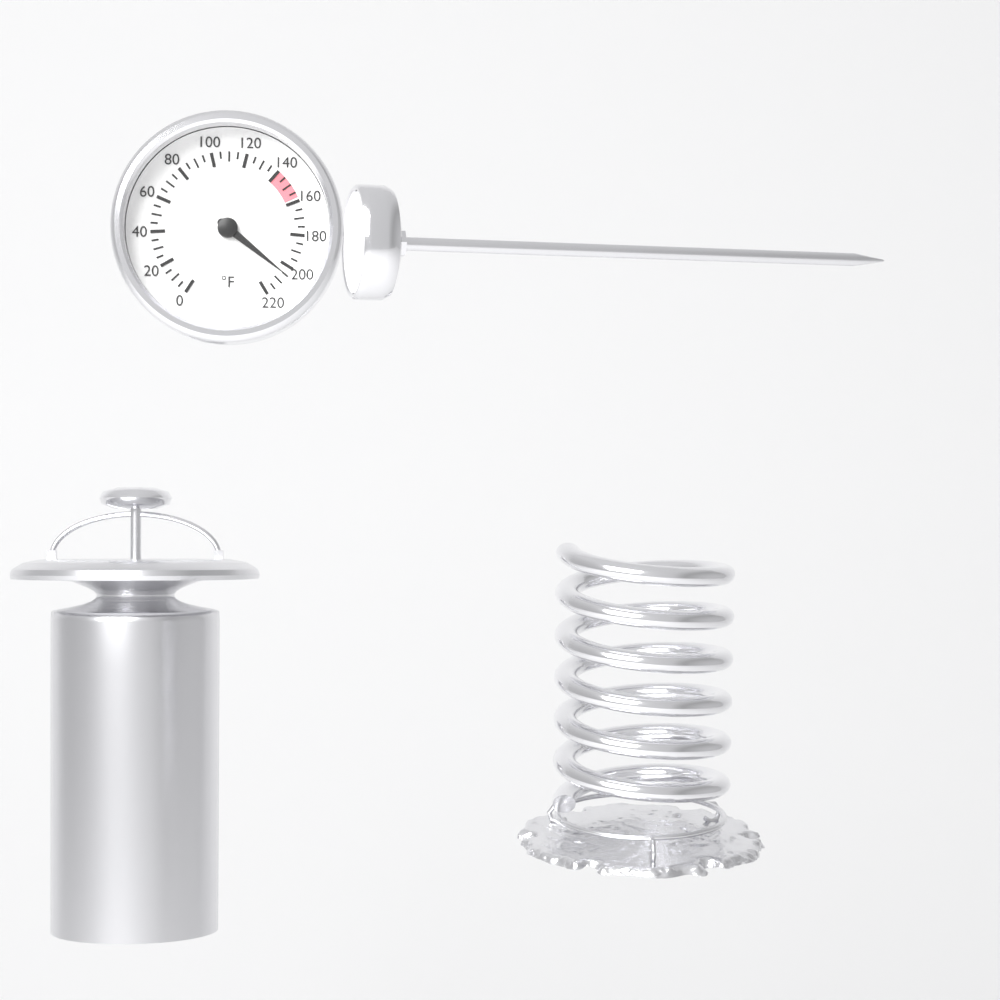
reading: 205 °F
